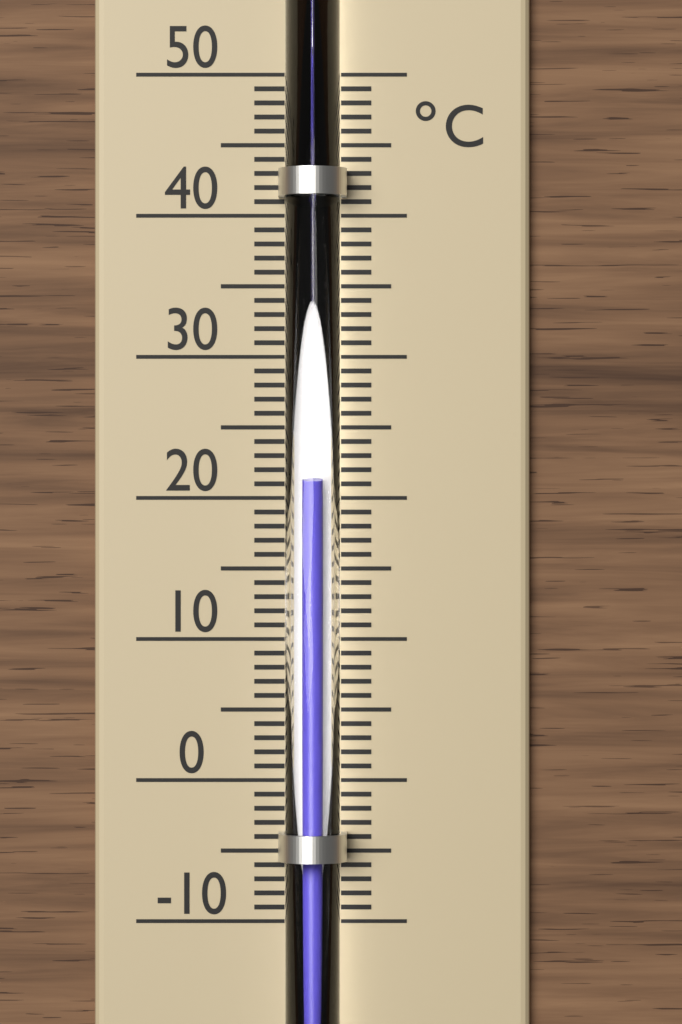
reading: 21 °C
